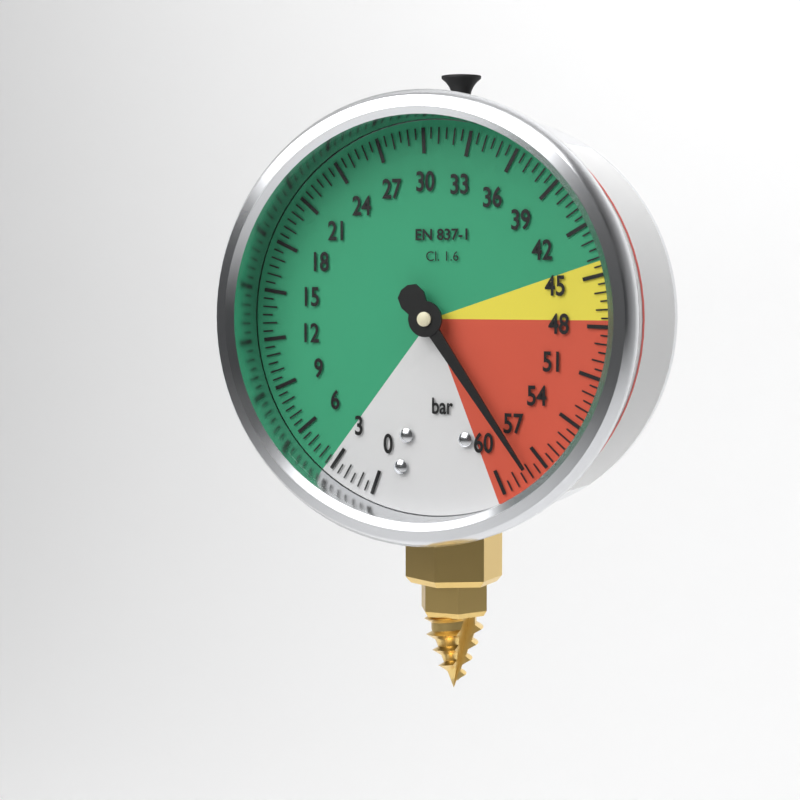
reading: 58.0 bar
